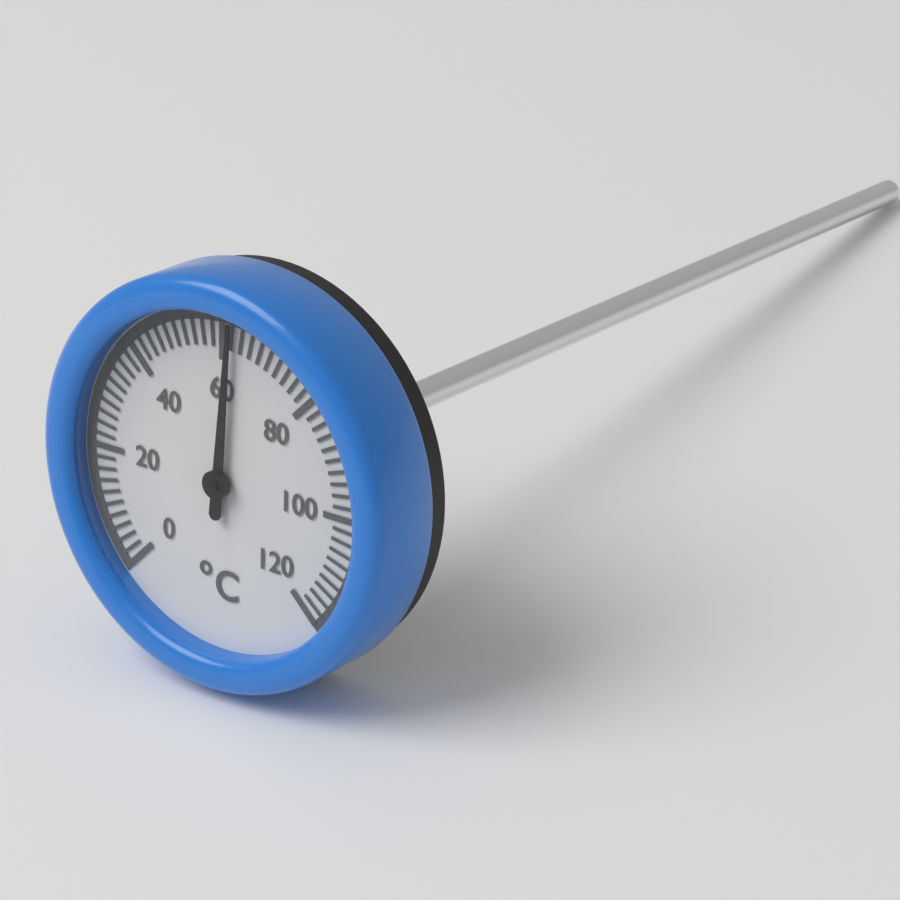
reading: 62 °C
